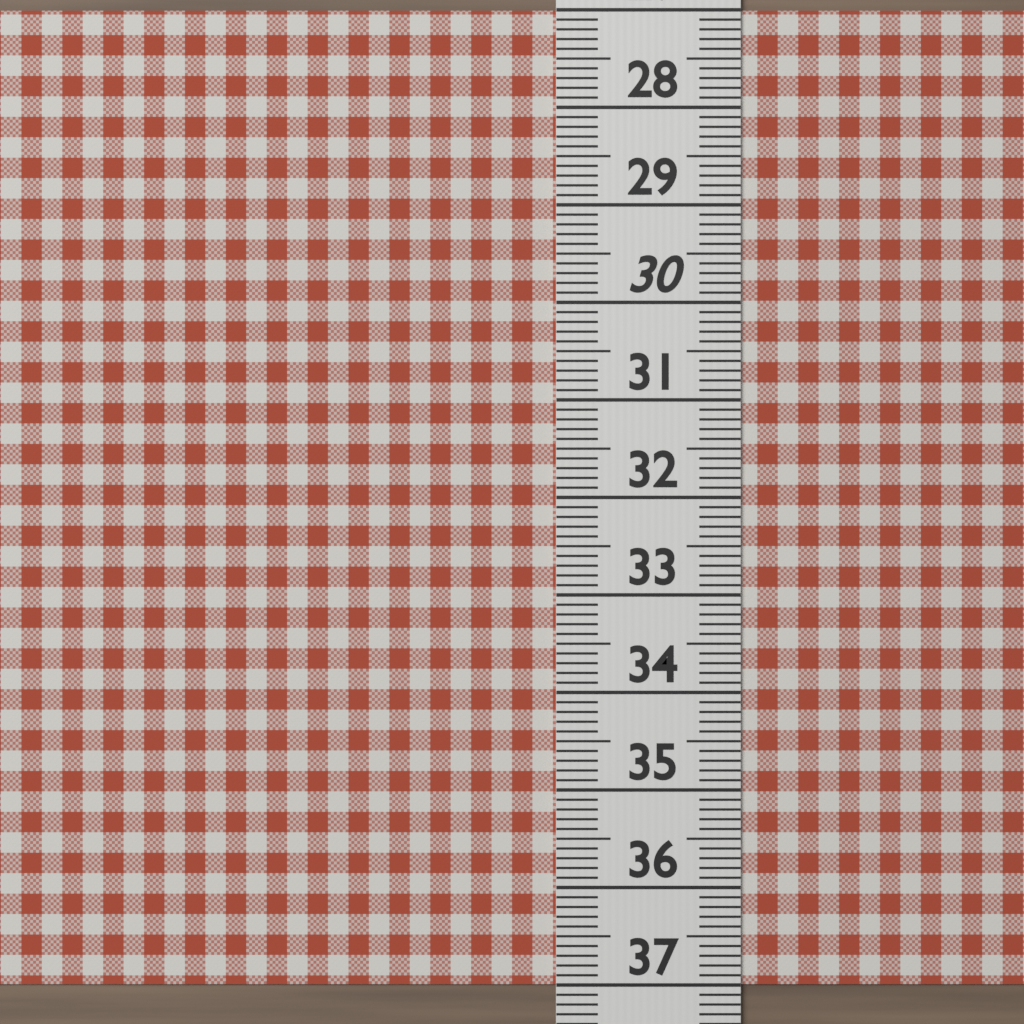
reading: 37.0 (no unit)
